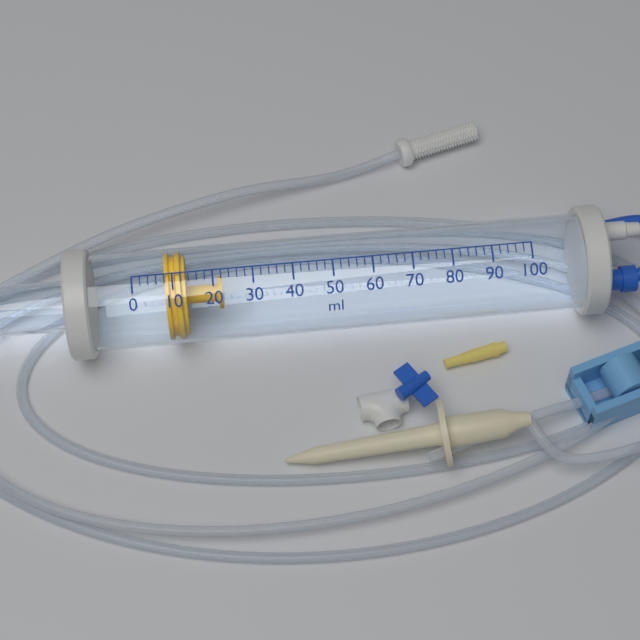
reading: 8 ml
